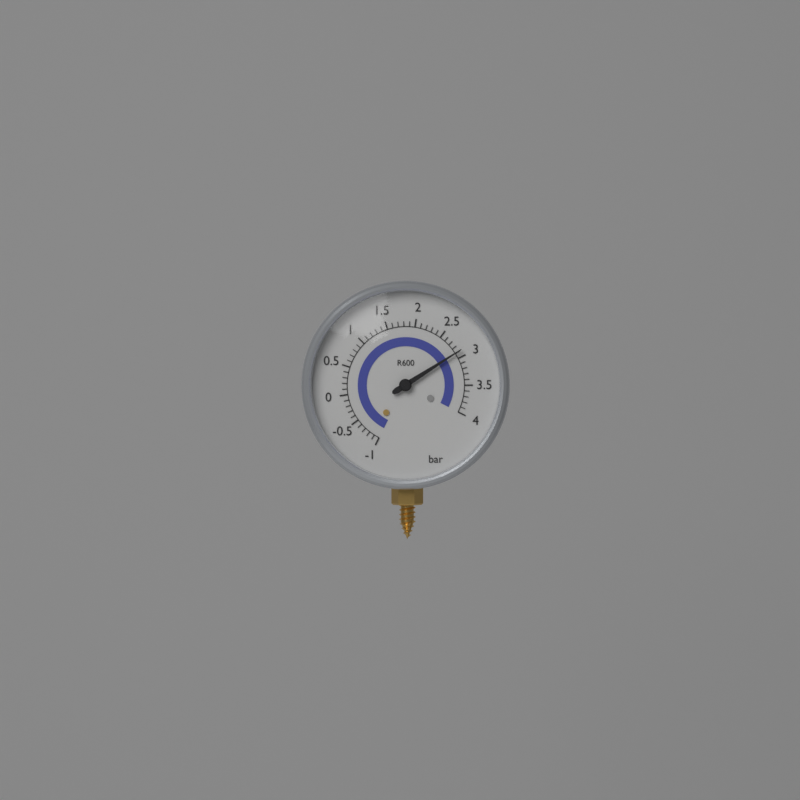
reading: 2.9 bar
